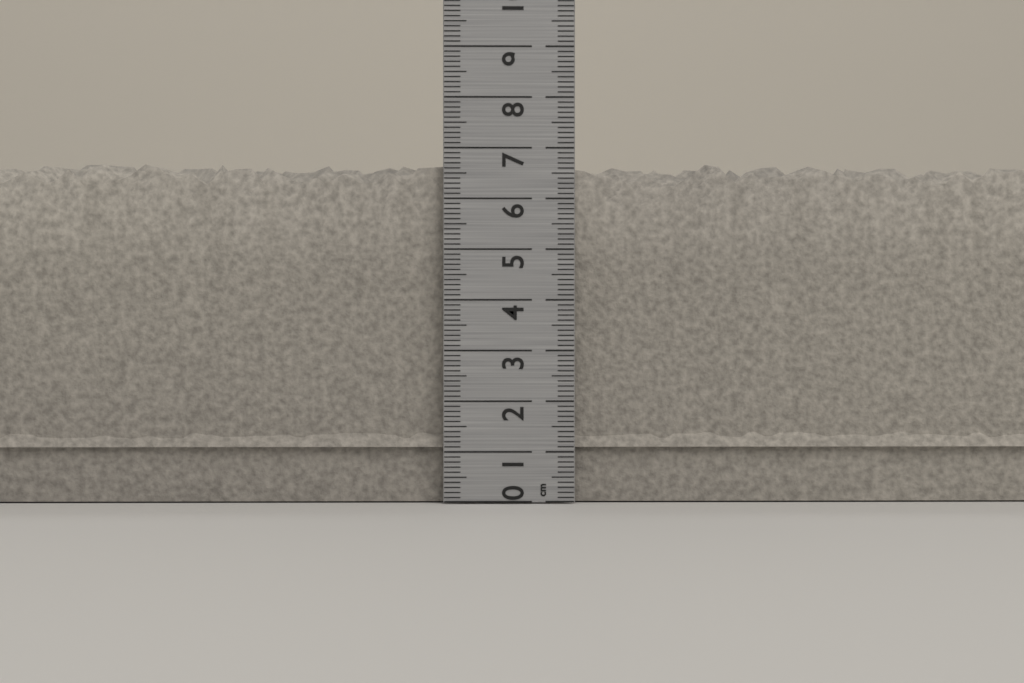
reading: 6.8 cm
